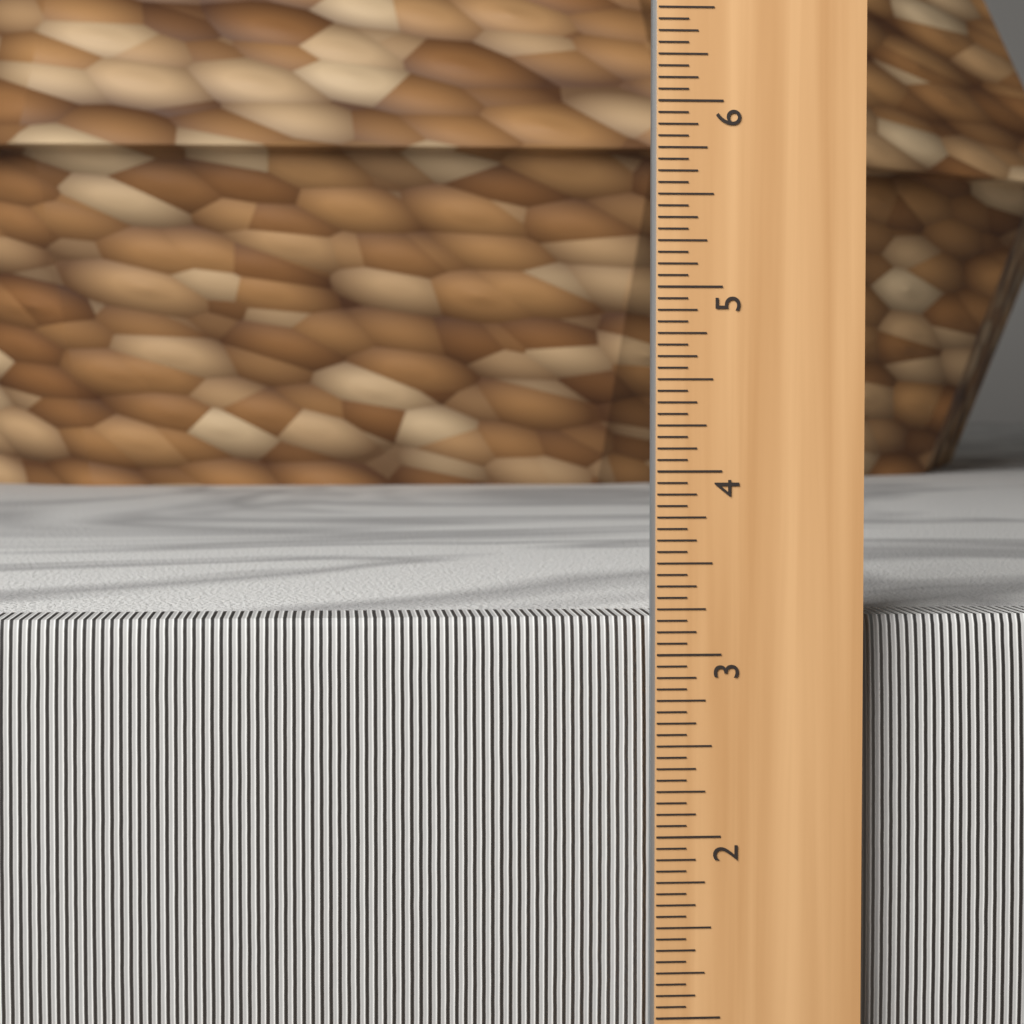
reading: 3.1875 in
